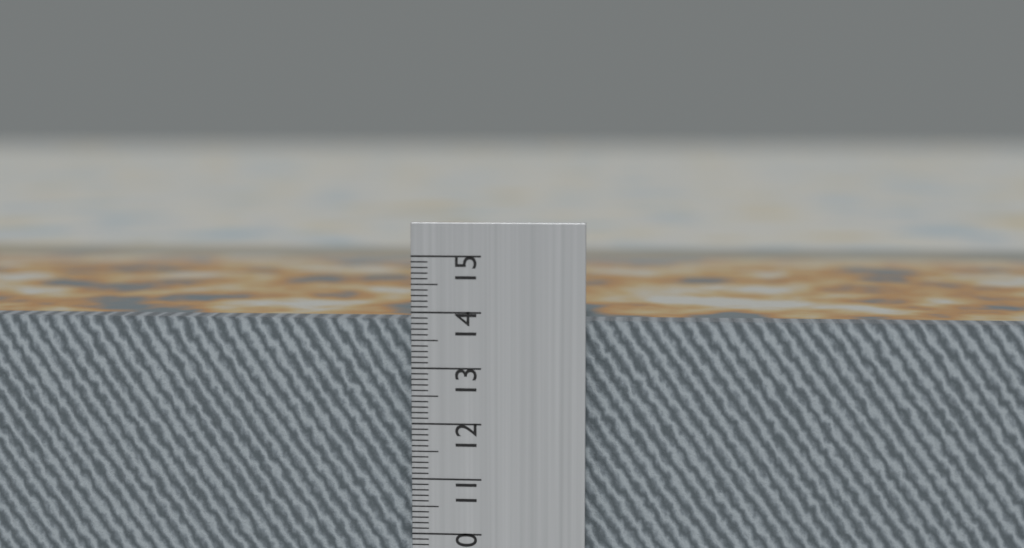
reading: 13.8 cm
